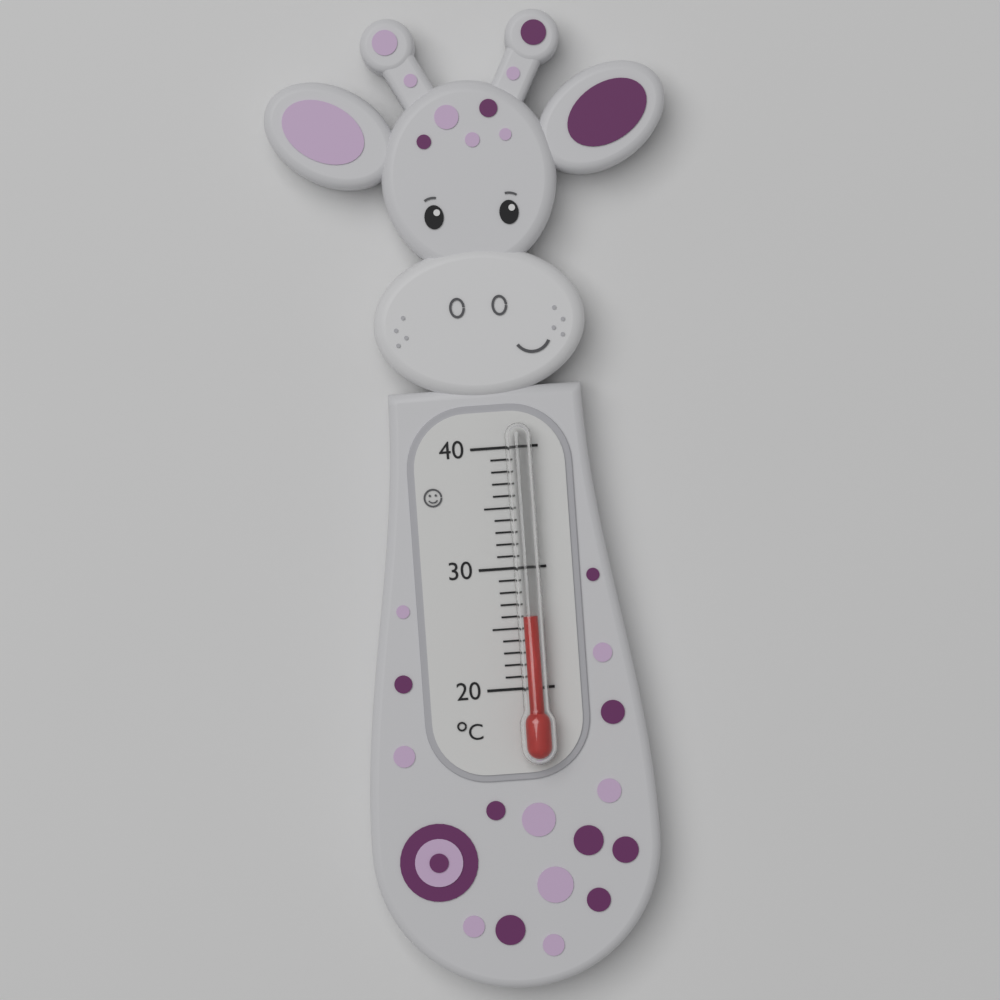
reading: 26 °C
